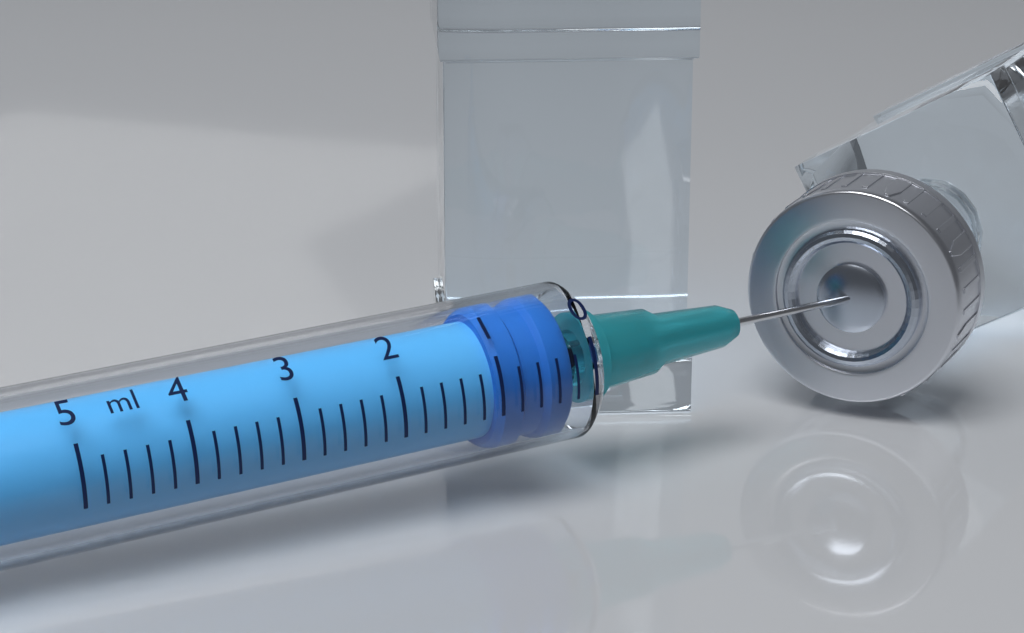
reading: 0.2 ml
